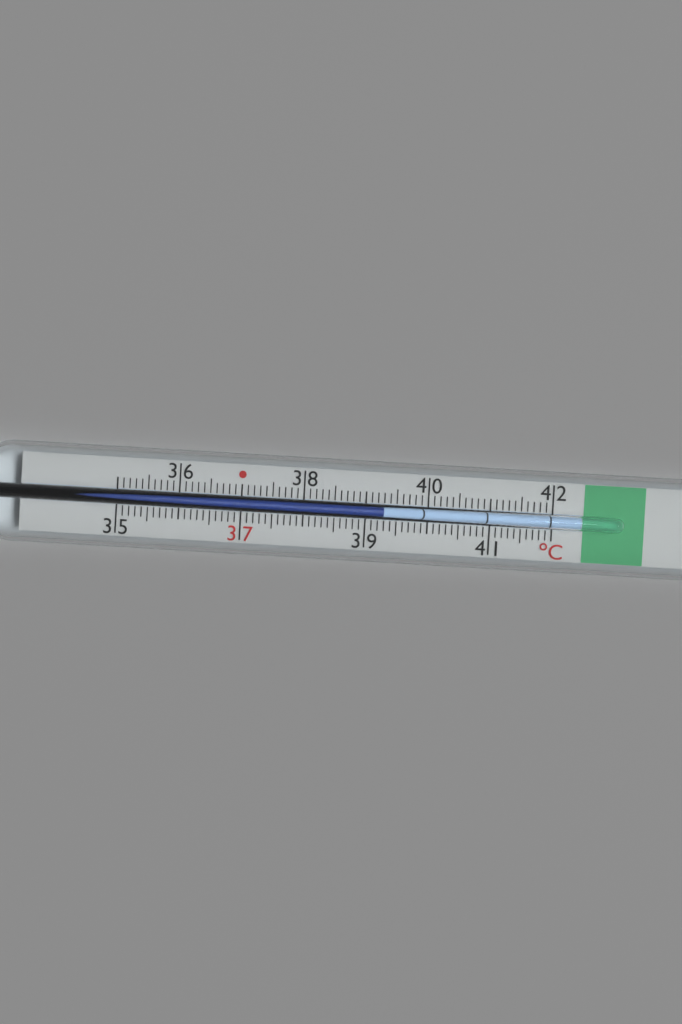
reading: 39.3 °C
